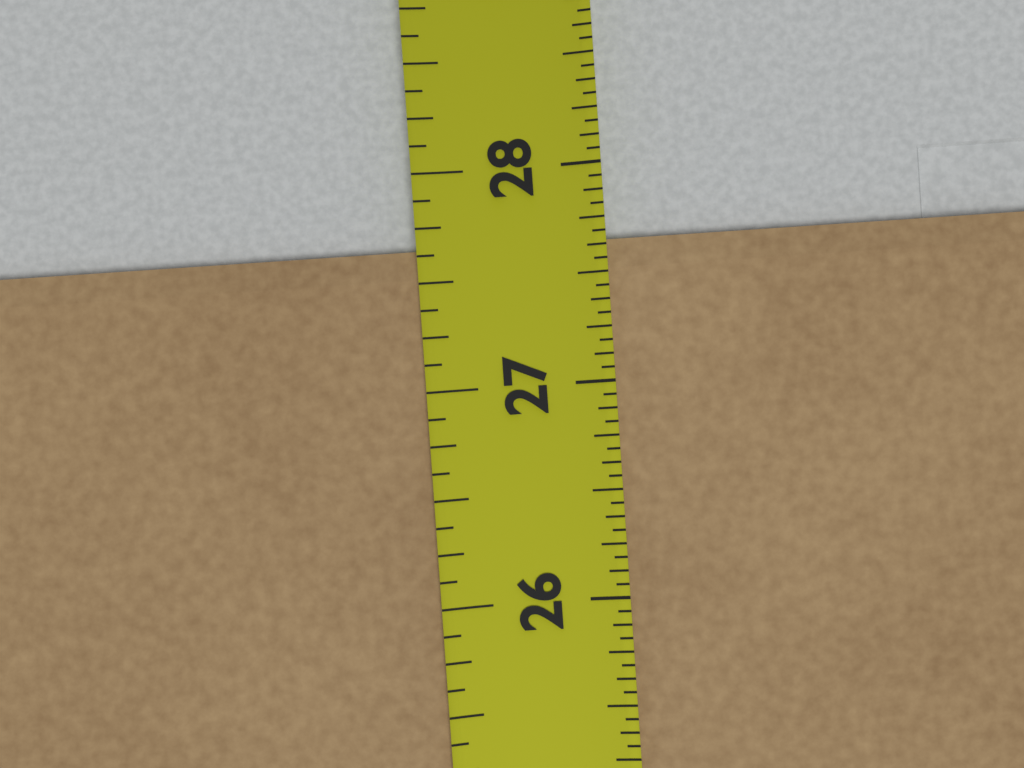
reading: 27.6875 in
